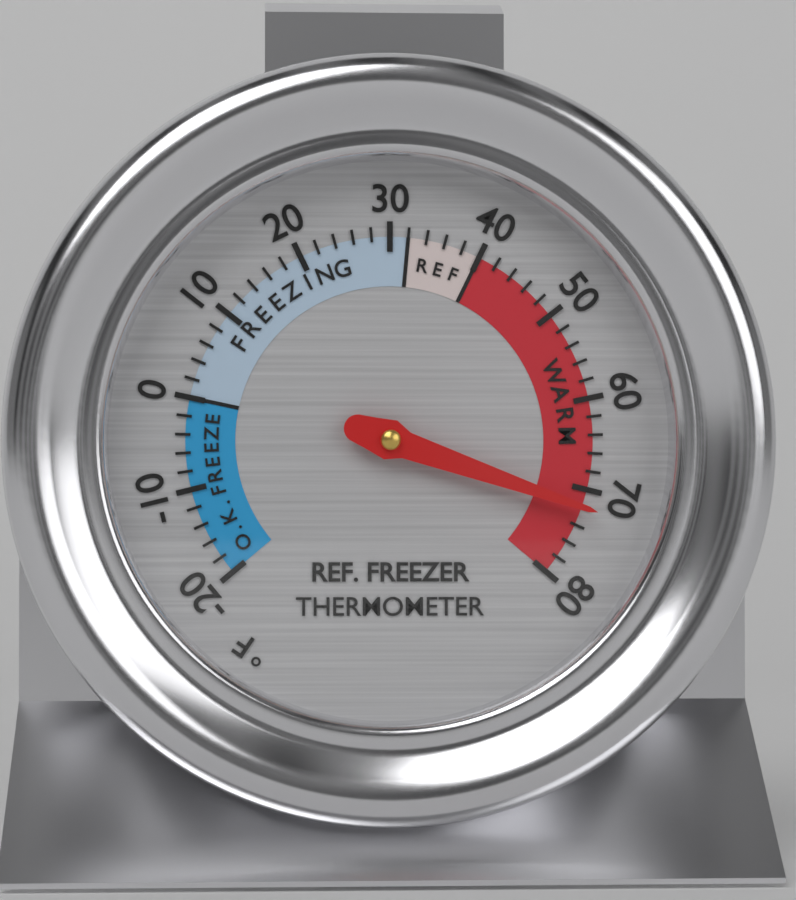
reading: 72 °F
